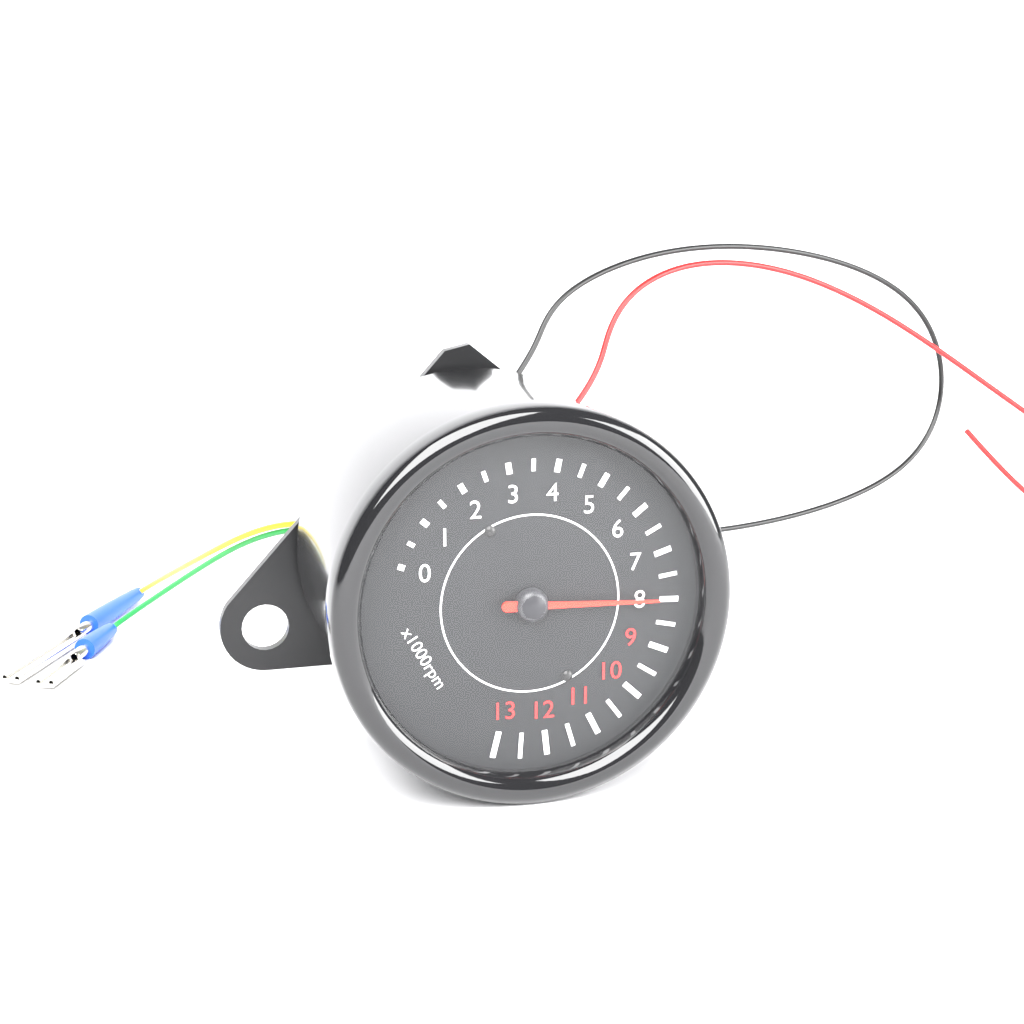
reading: 8.0 x1000rpm
